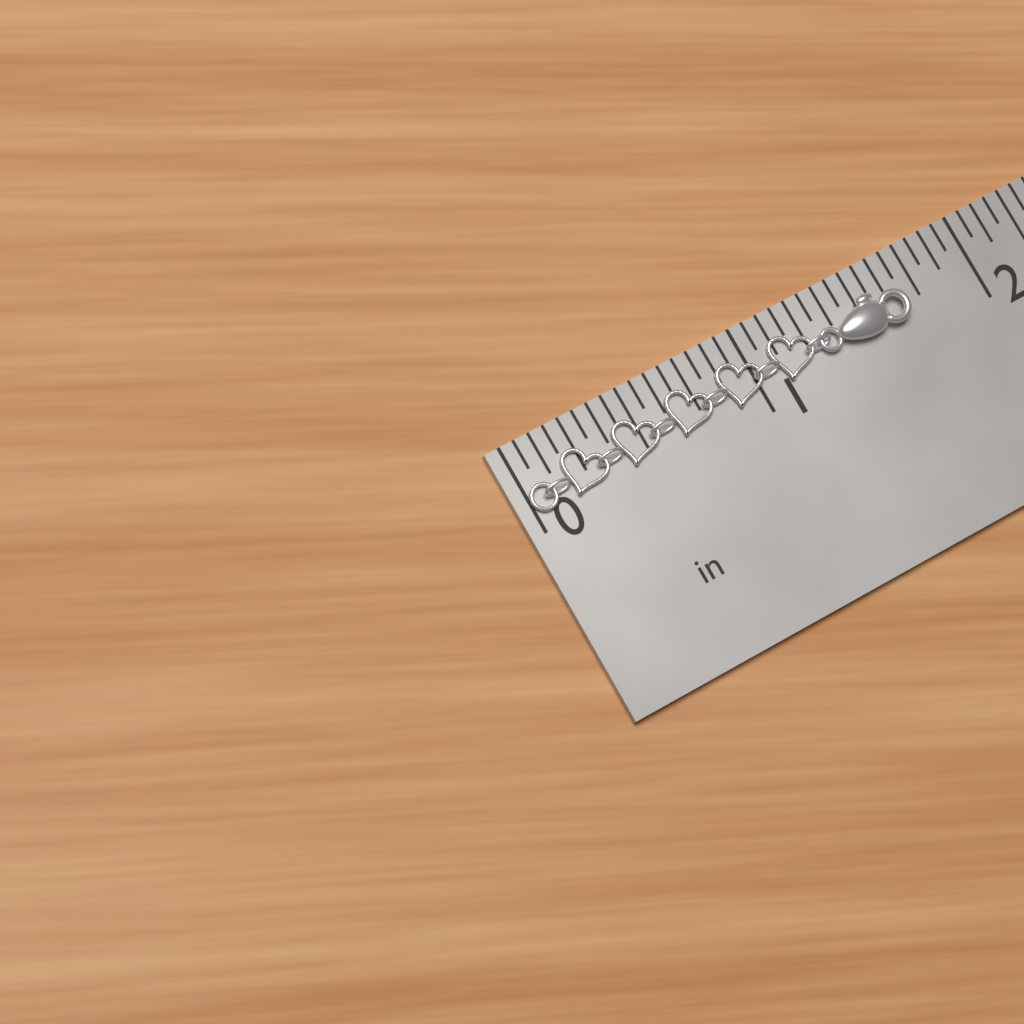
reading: 1.6875 in
